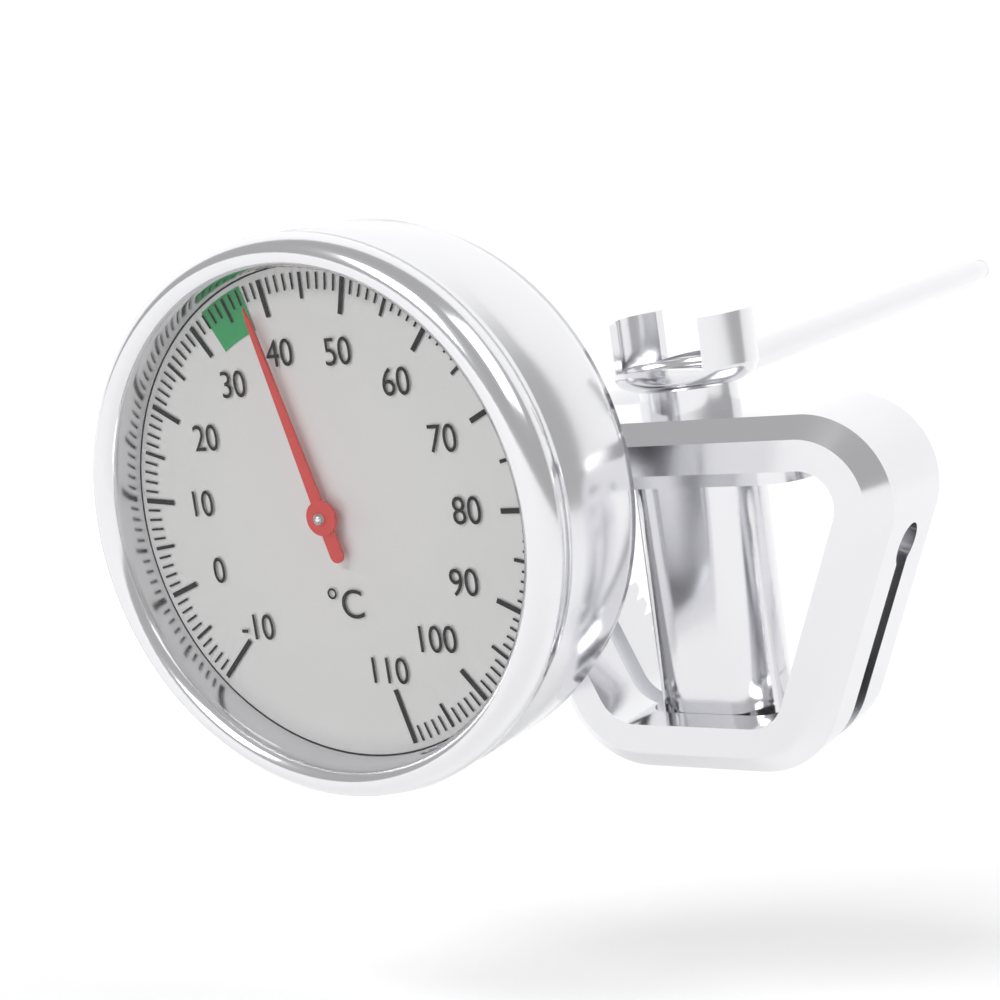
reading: 38 °C
